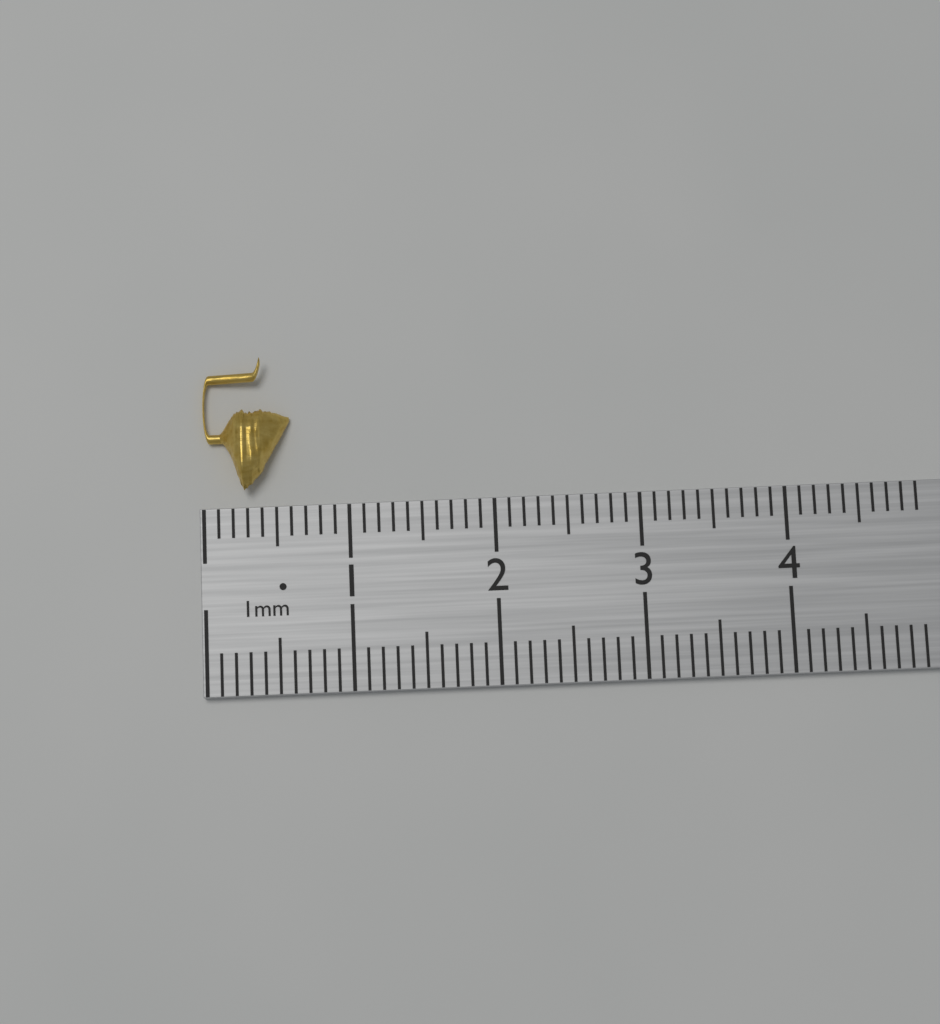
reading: 0.6 cm
